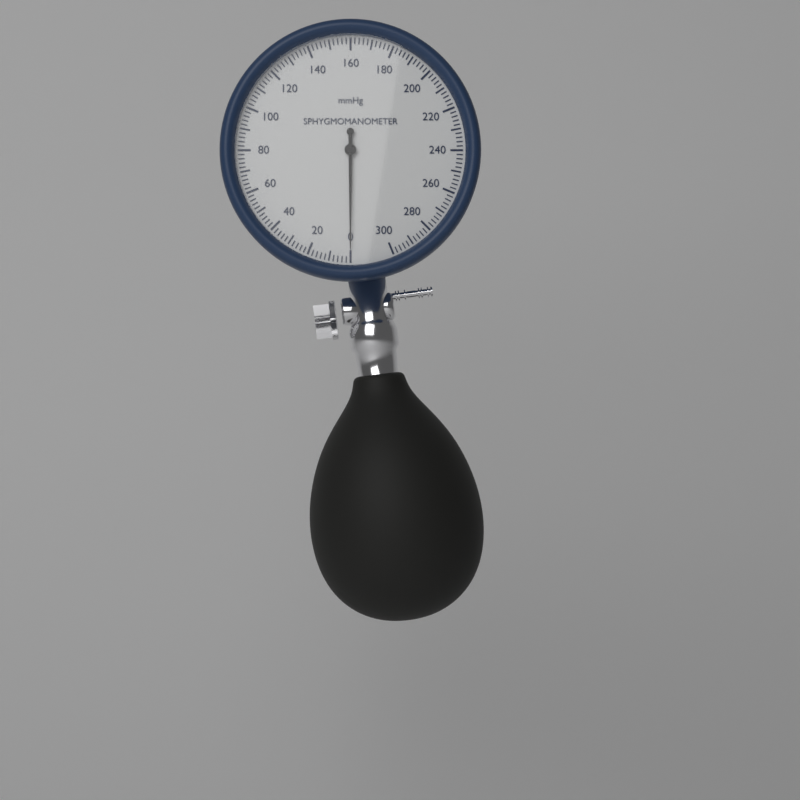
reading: 0 mmHg
